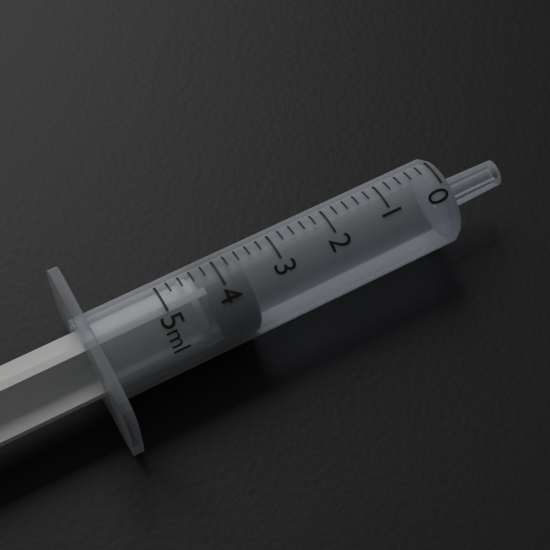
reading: 3.6 ml
